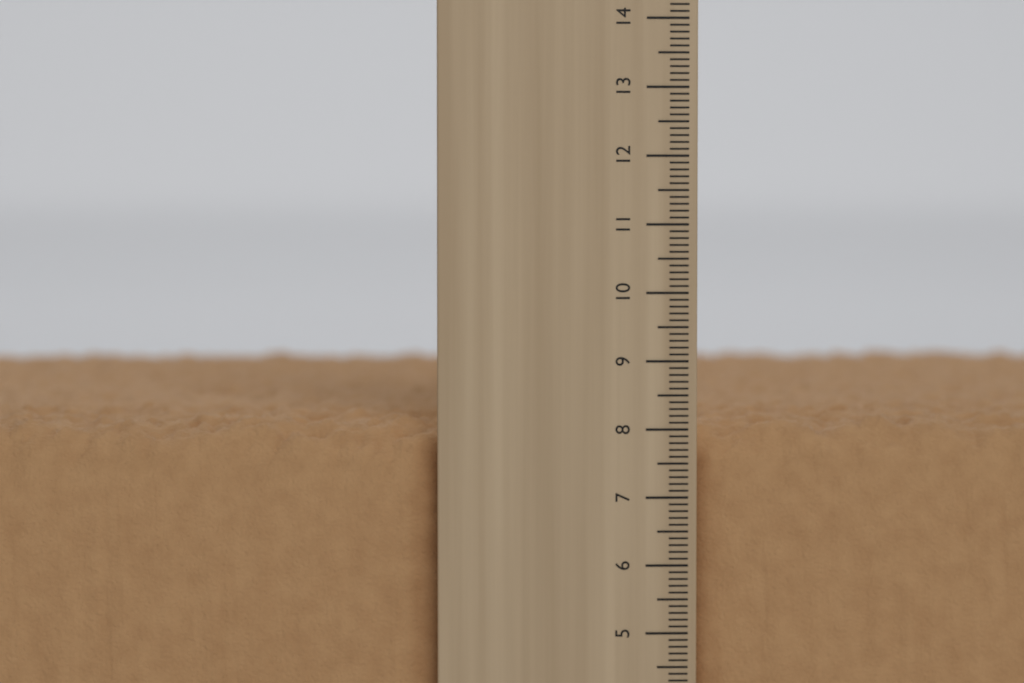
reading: 8.2 cm
